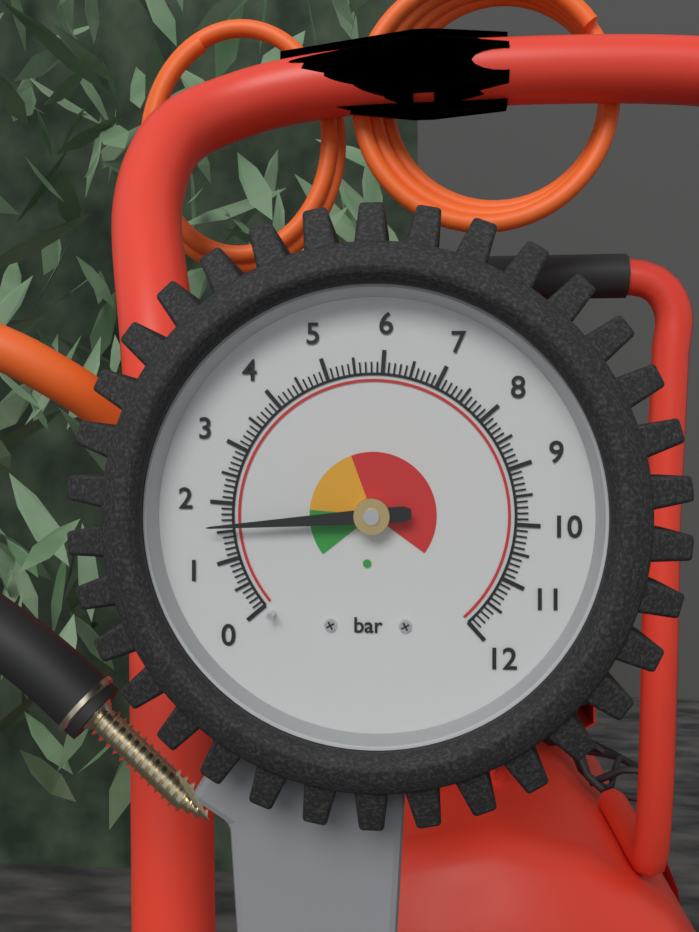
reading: 1.6 bar
